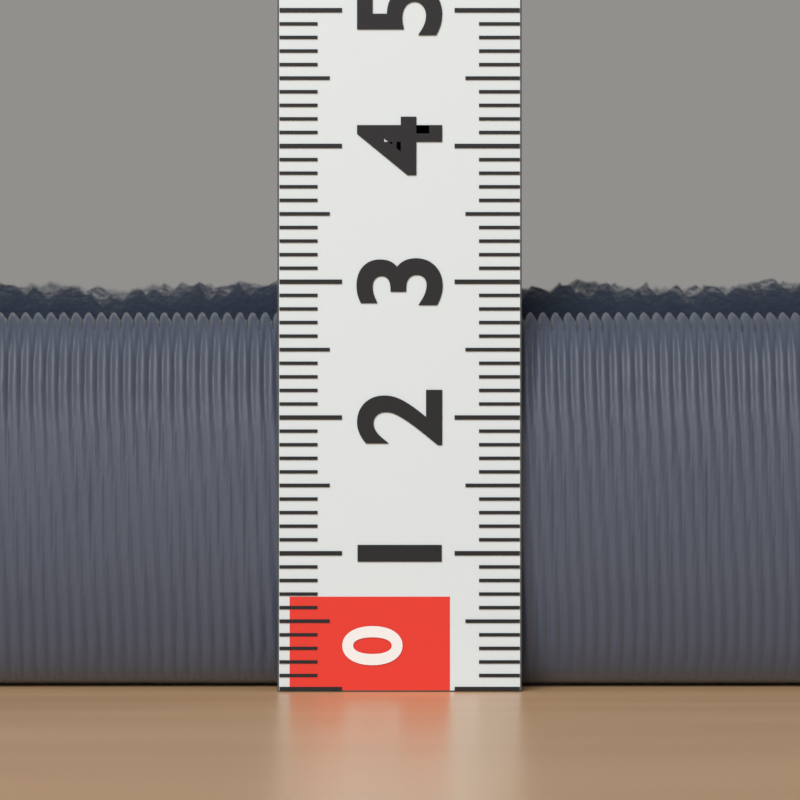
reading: 3.1 (no unit)
